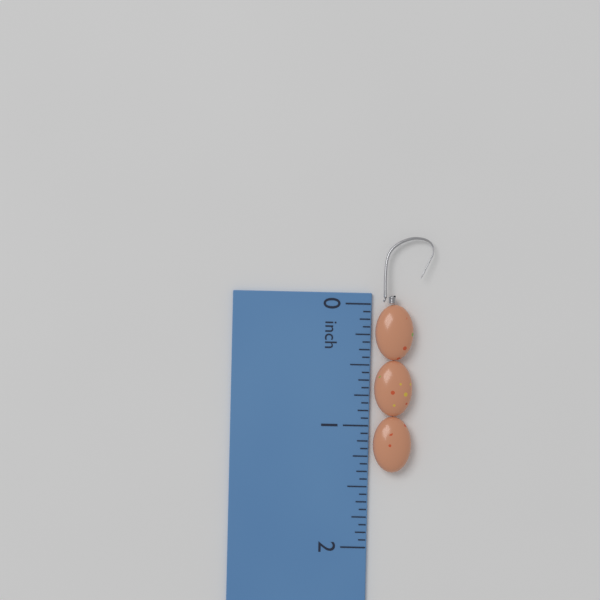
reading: 1.3750 inch
